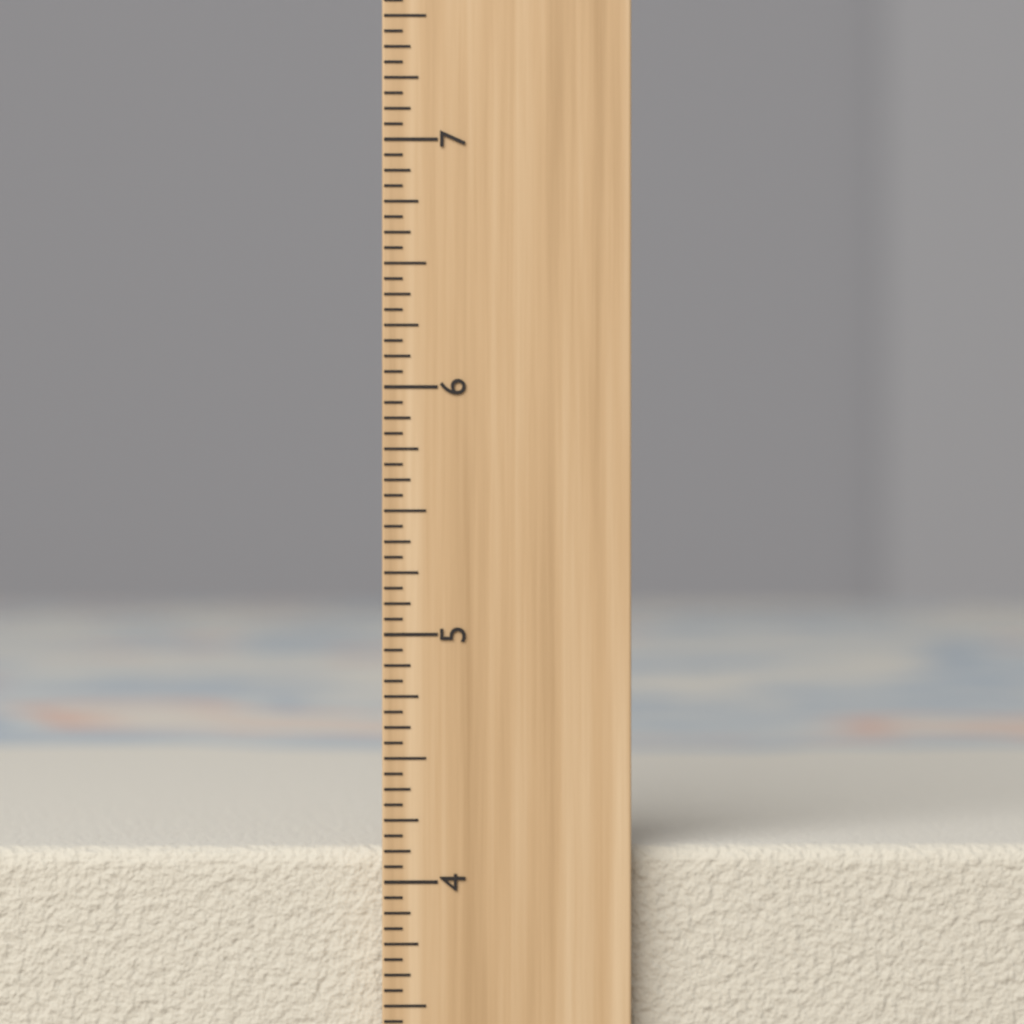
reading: 4.1250 inch
